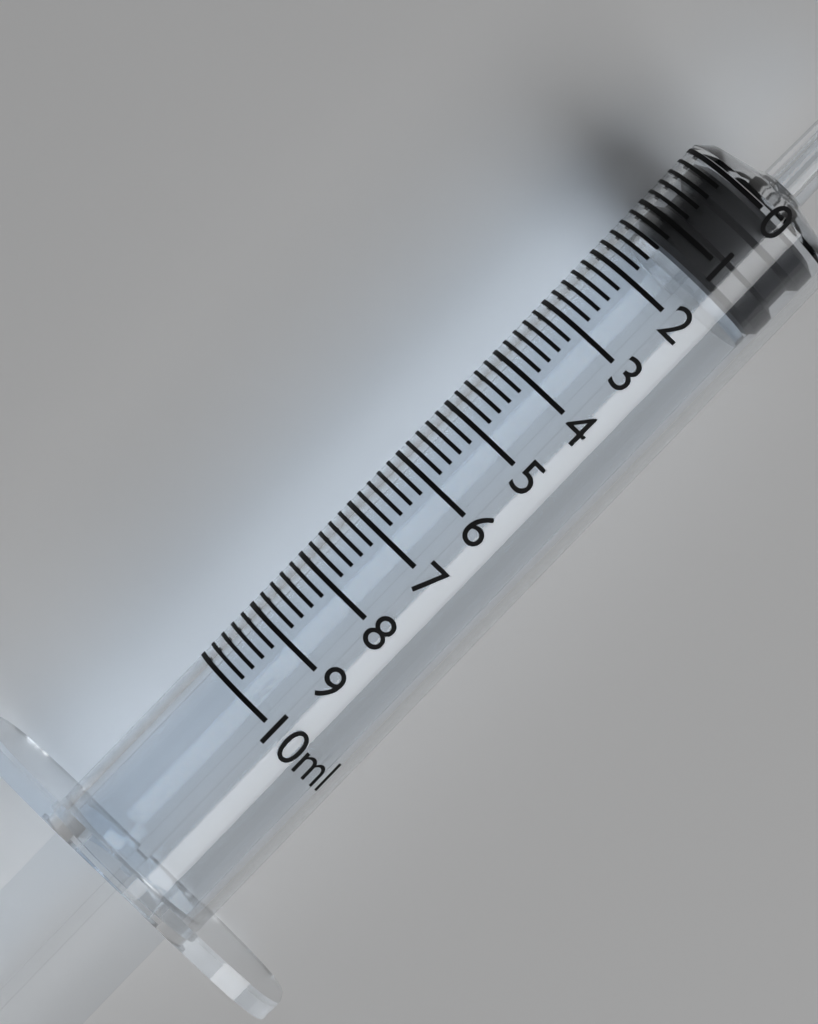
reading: 0.0 ml
